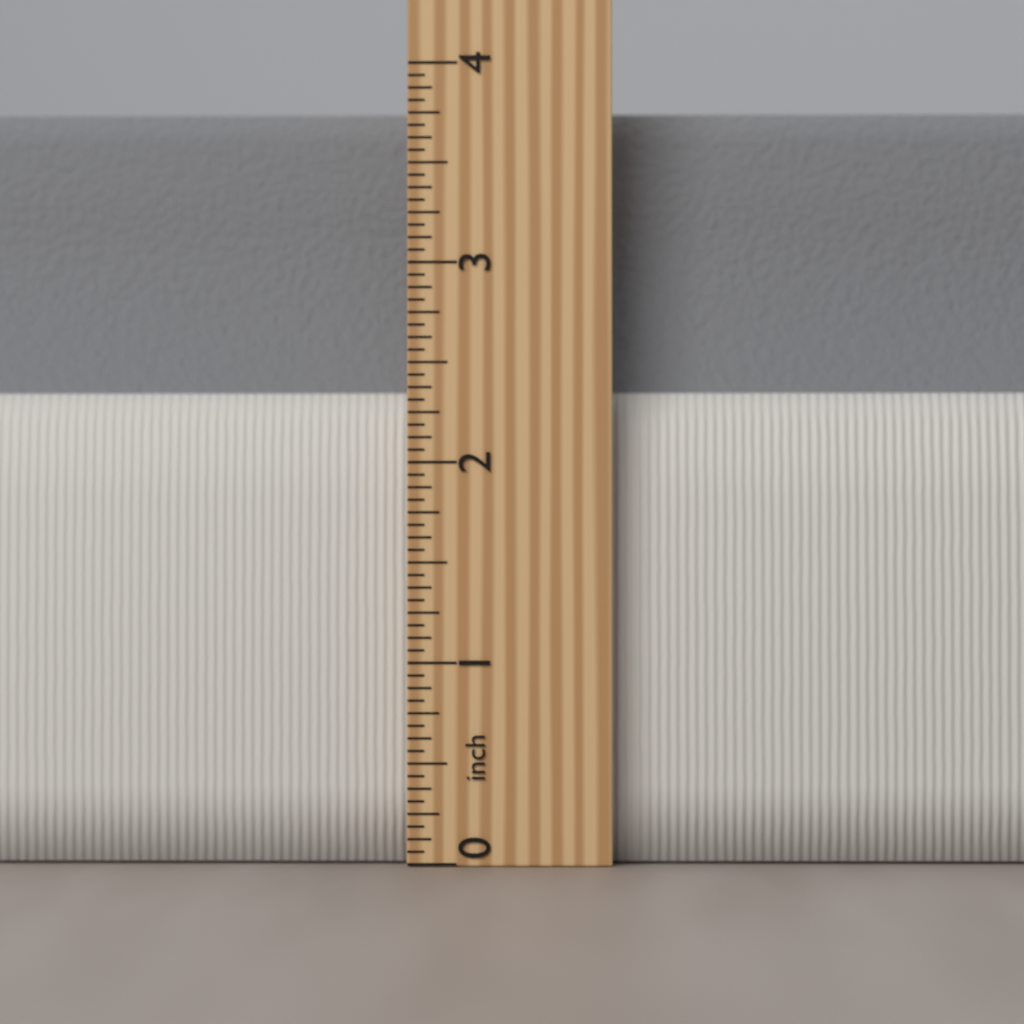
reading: 3.8125 inch
